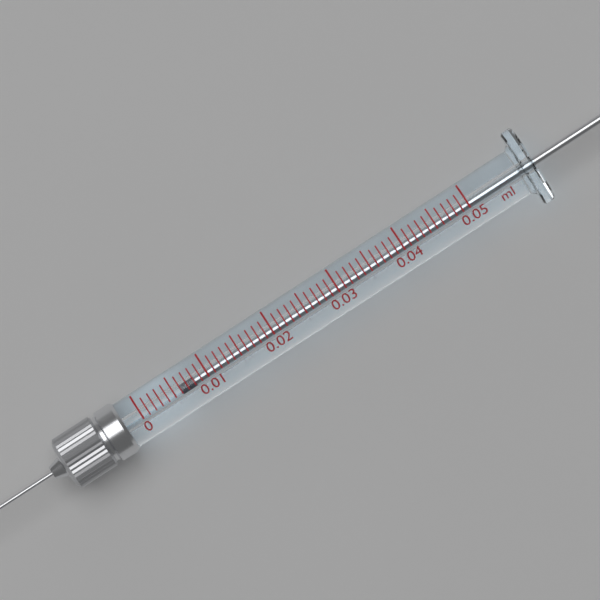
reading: 0.006 ml
